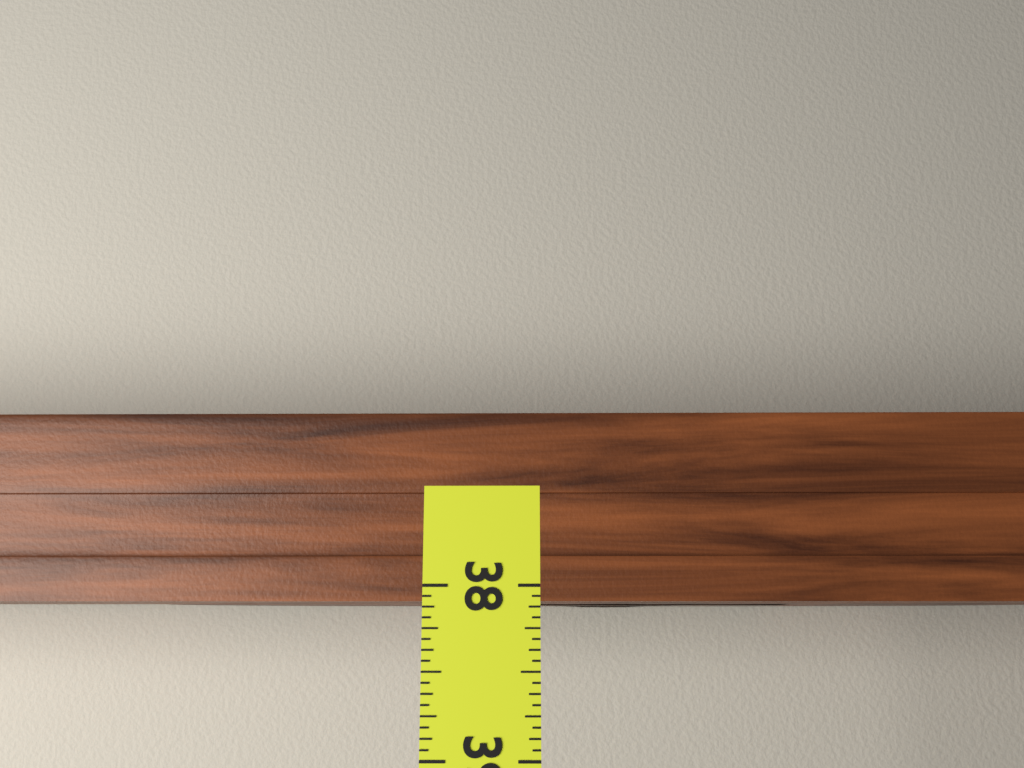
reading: 38.0625 (no unit)
